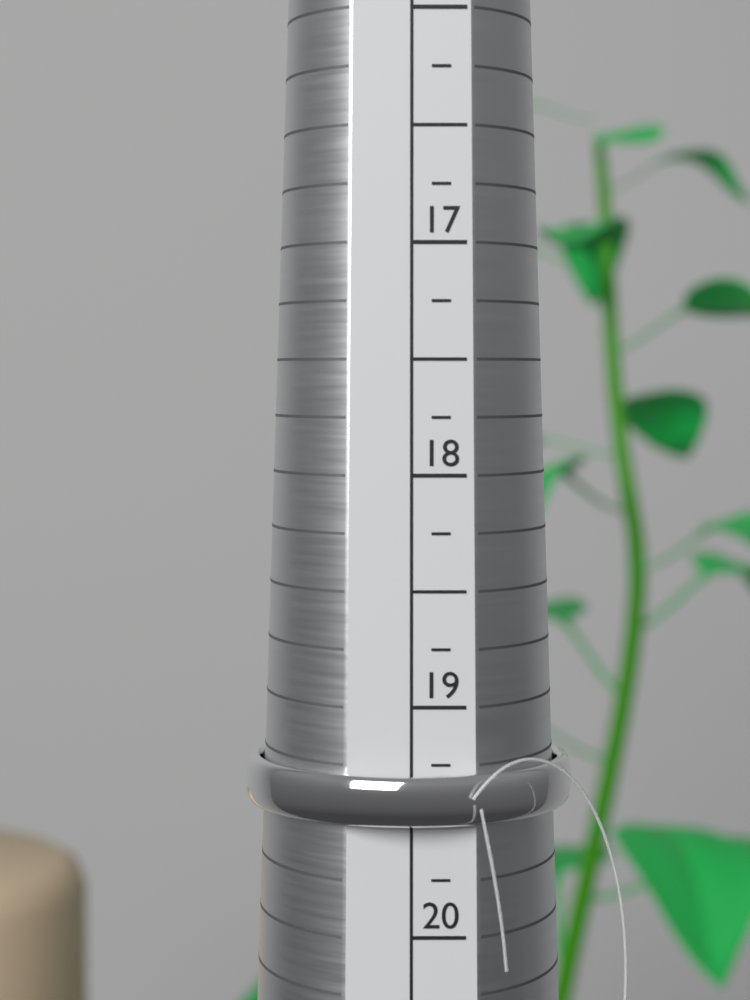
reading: 19.50 (no unit)
